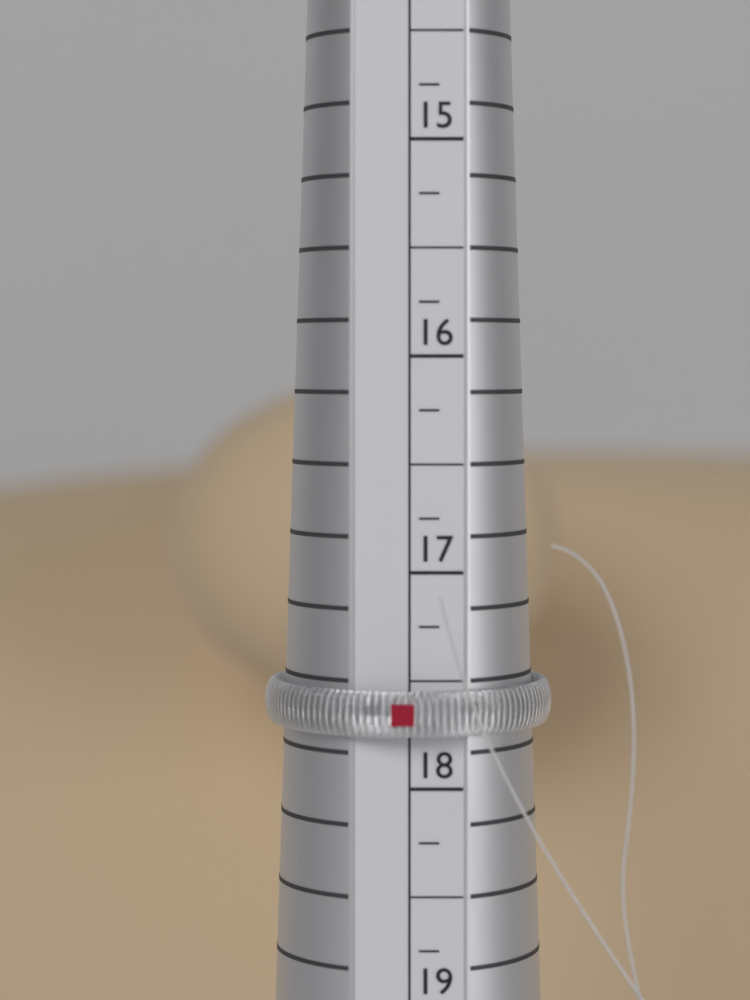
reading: 17.75 (no unit)
